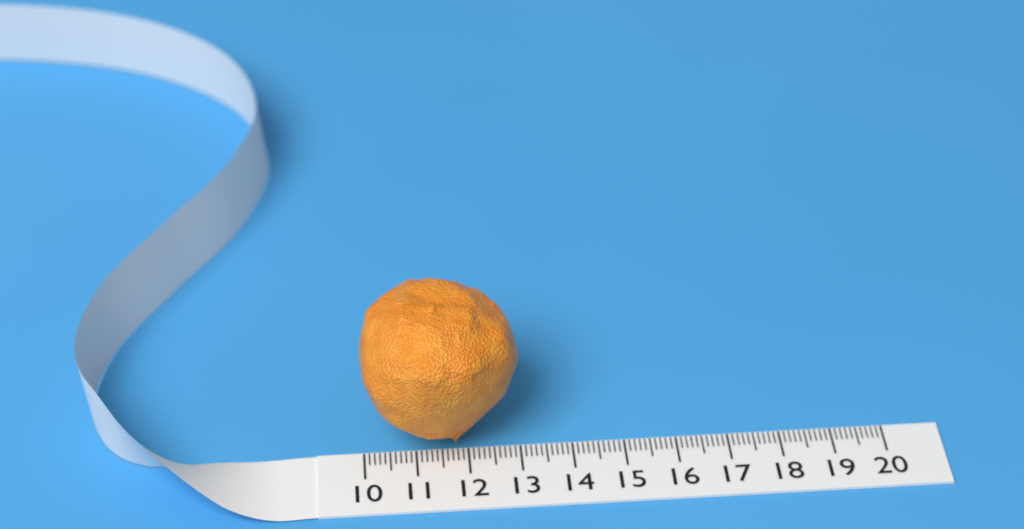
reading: 13.0 (no unit)
